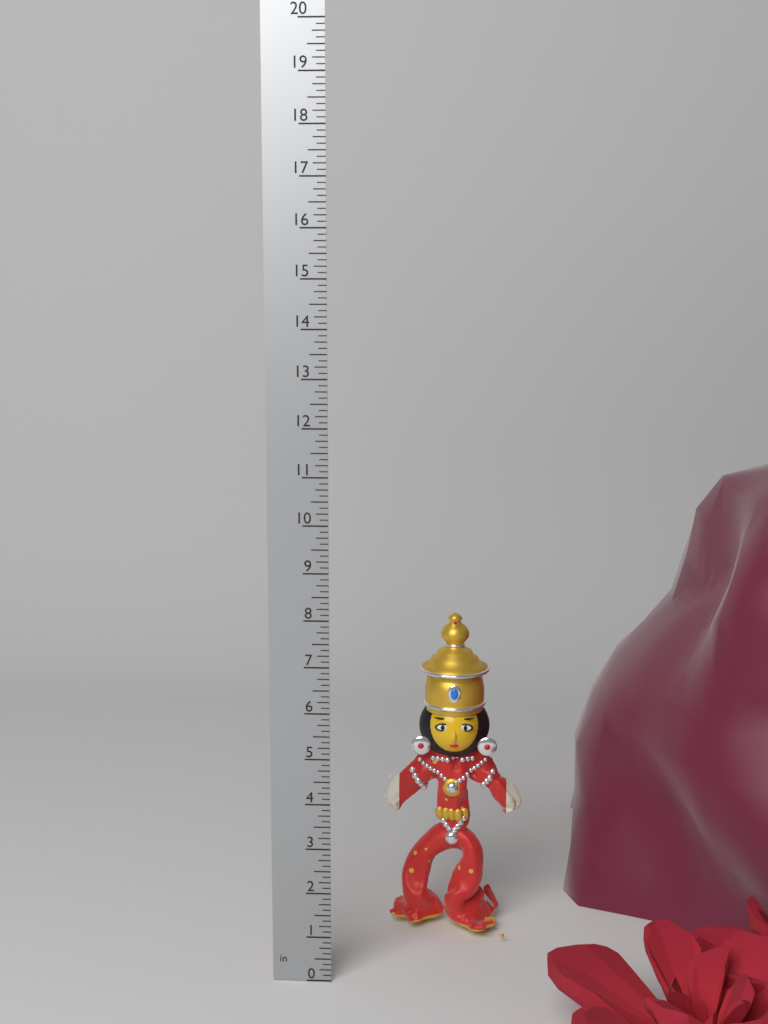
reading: 7.500 in
